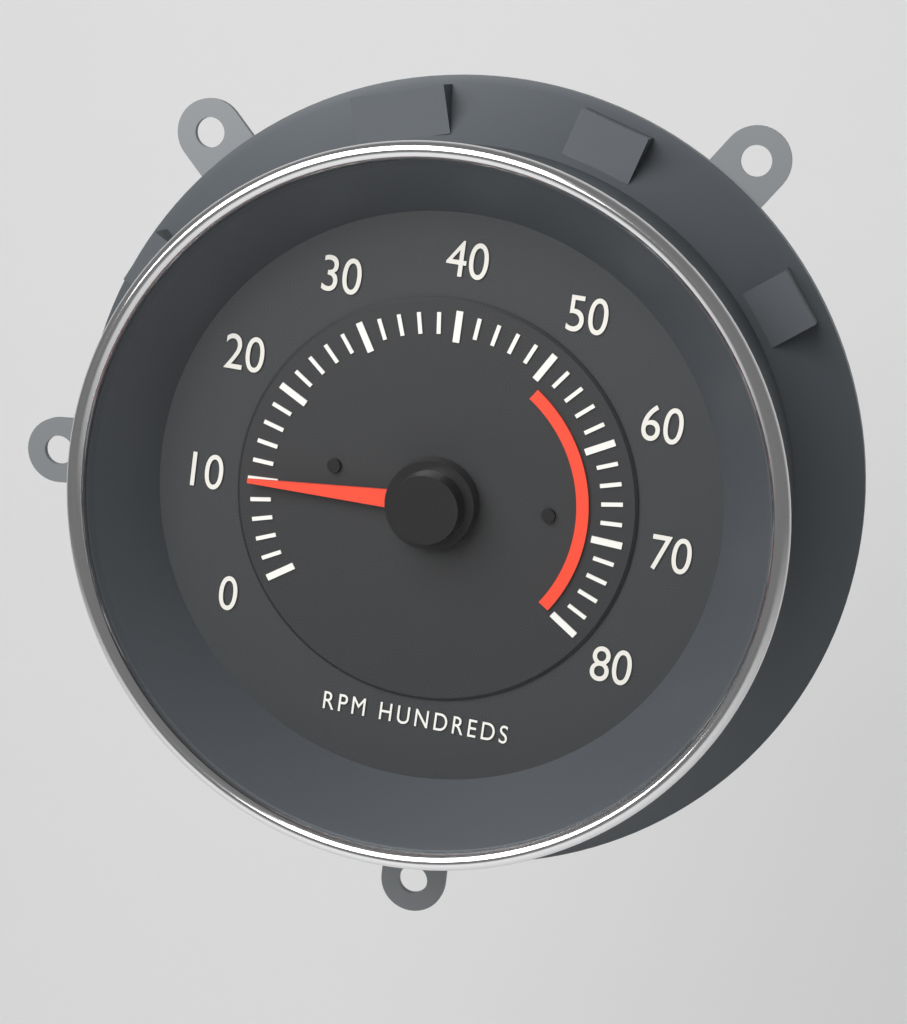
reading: 1000 RPM
